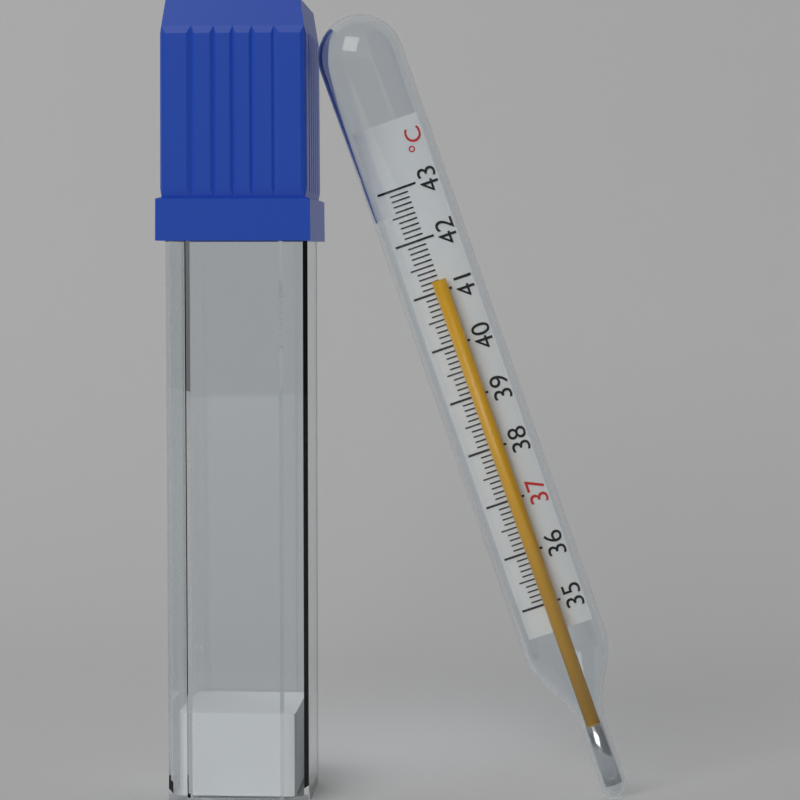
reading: 41.2 °C
